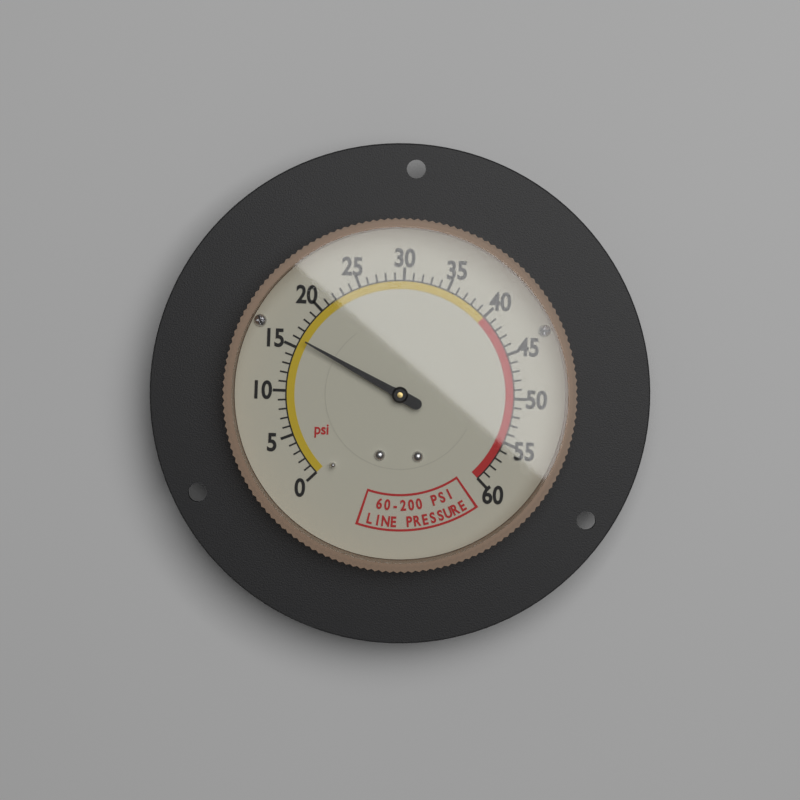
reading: 16 psi
